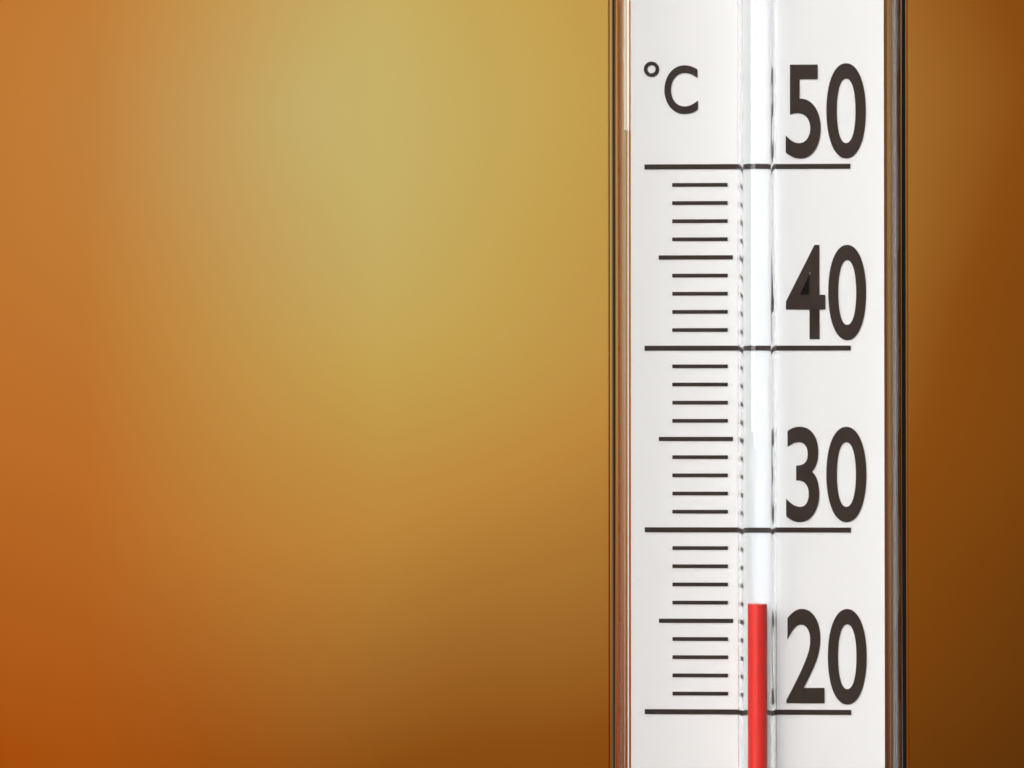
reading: 26 °C
